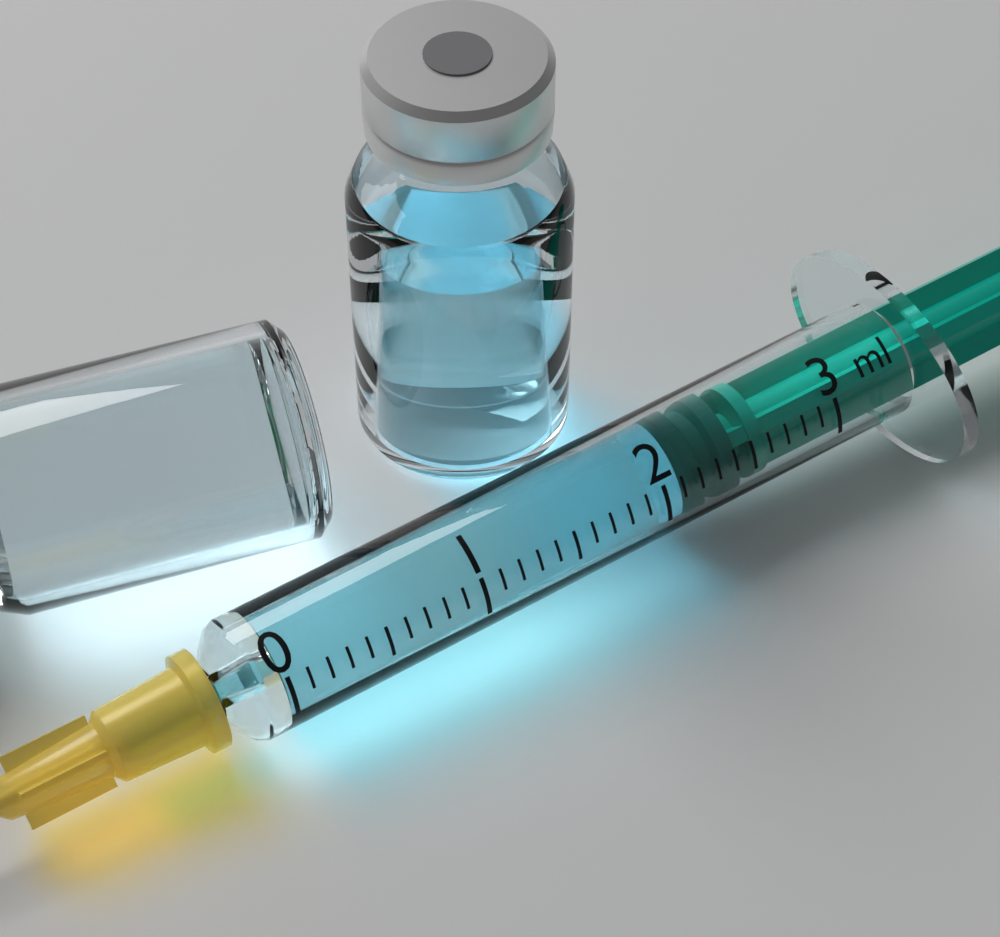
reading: 2.1 ml
